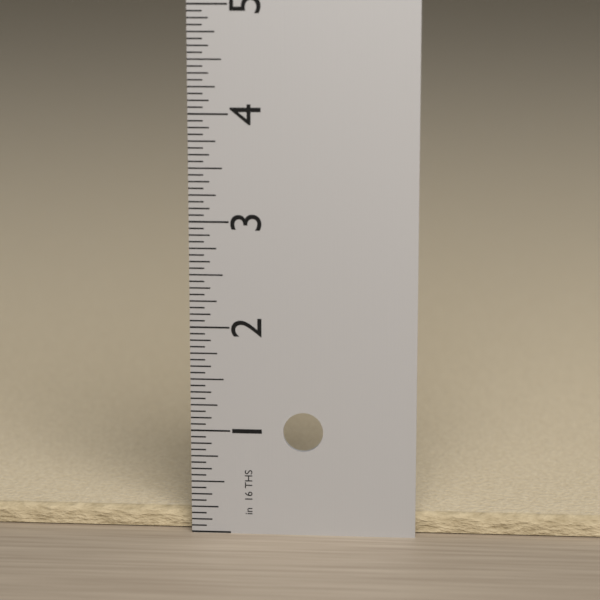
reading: 0.1875 in
